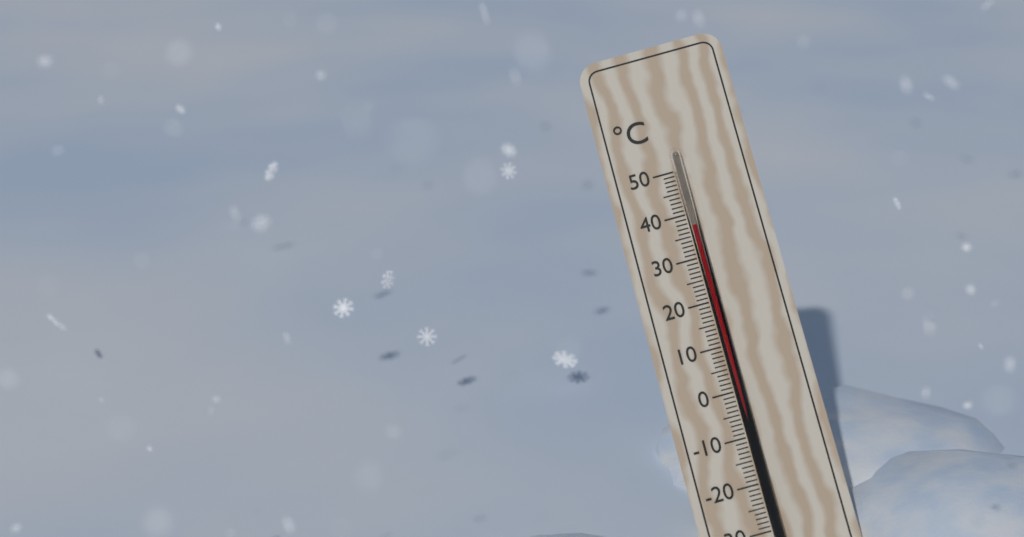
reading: 37 °C
